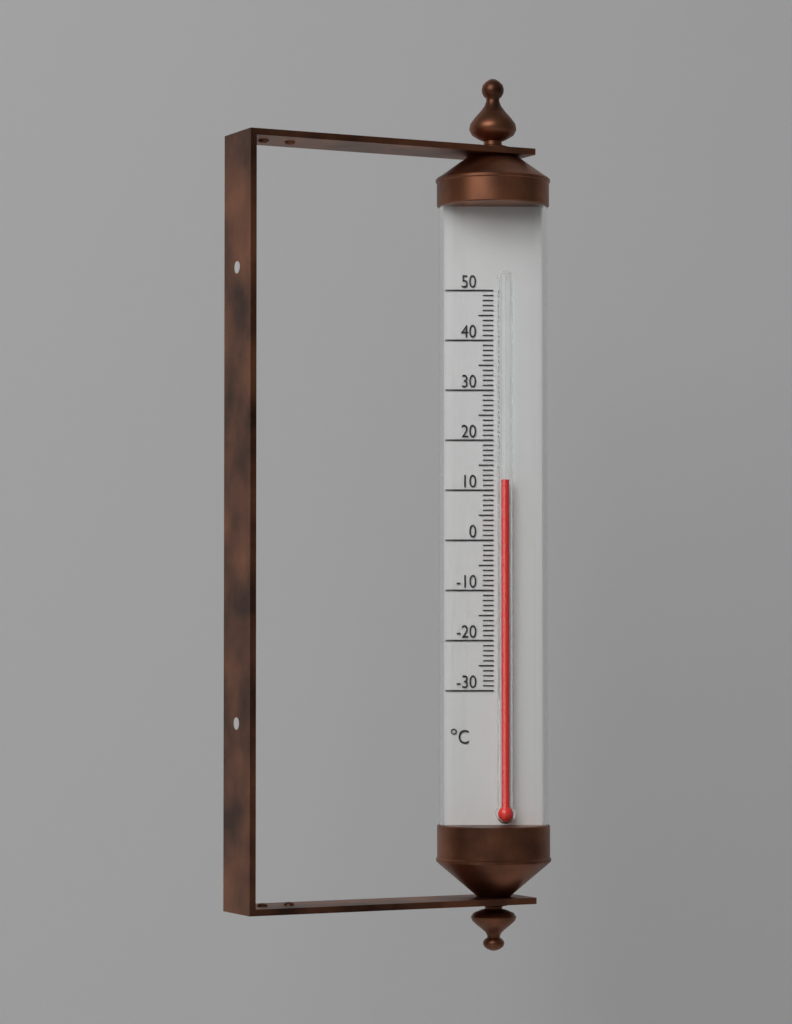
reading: 12 °C
